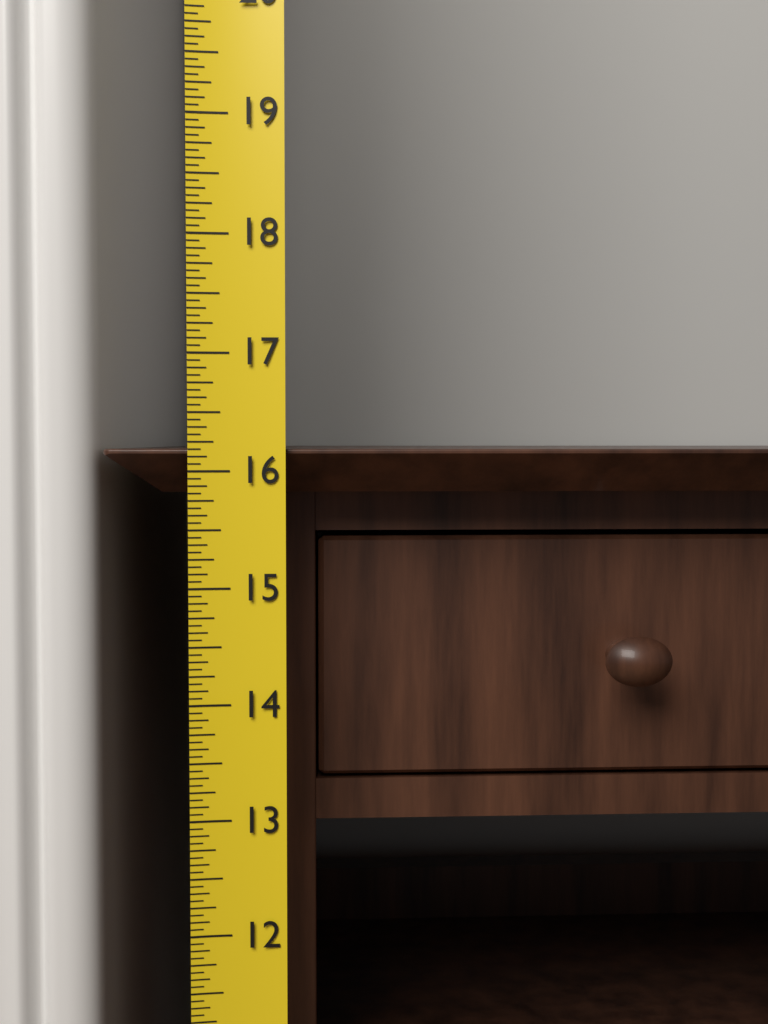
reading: 16.1875 (no unit)
